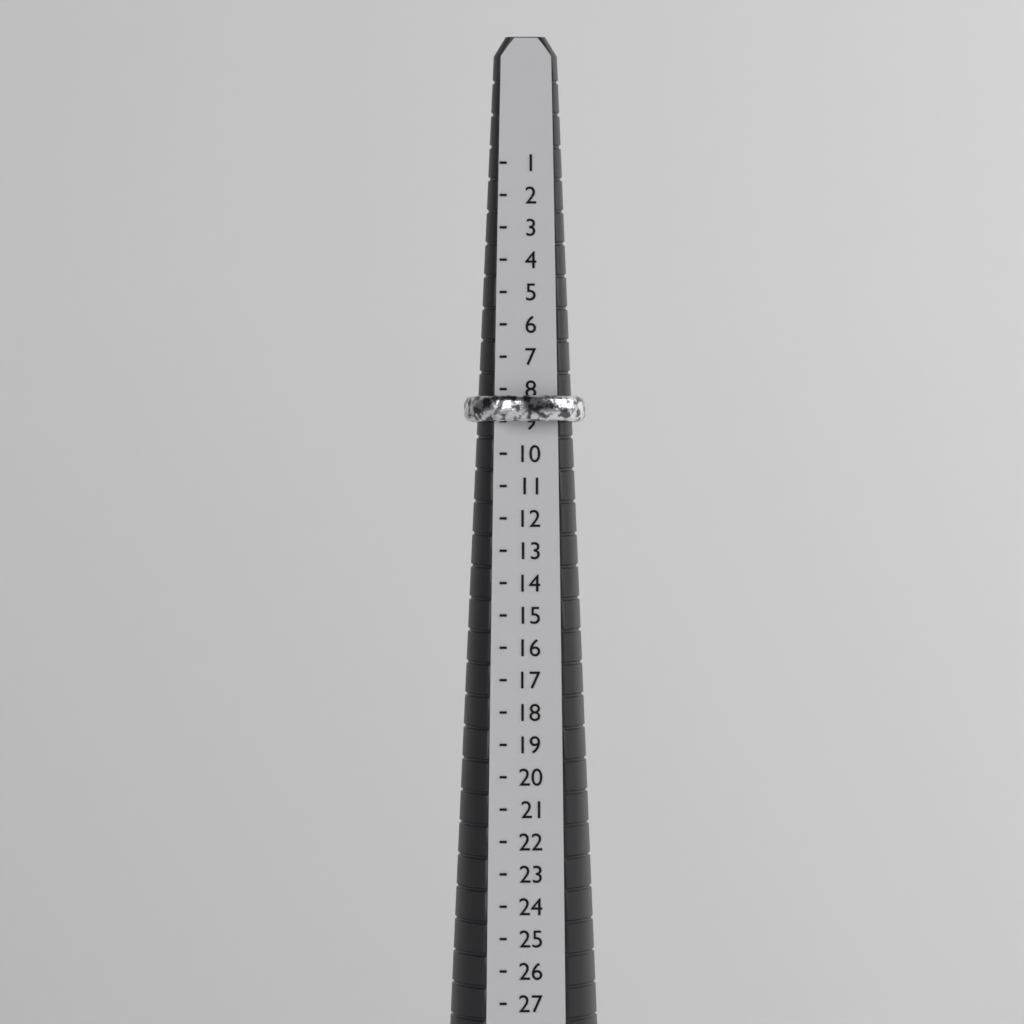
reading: 9 (no unit)
